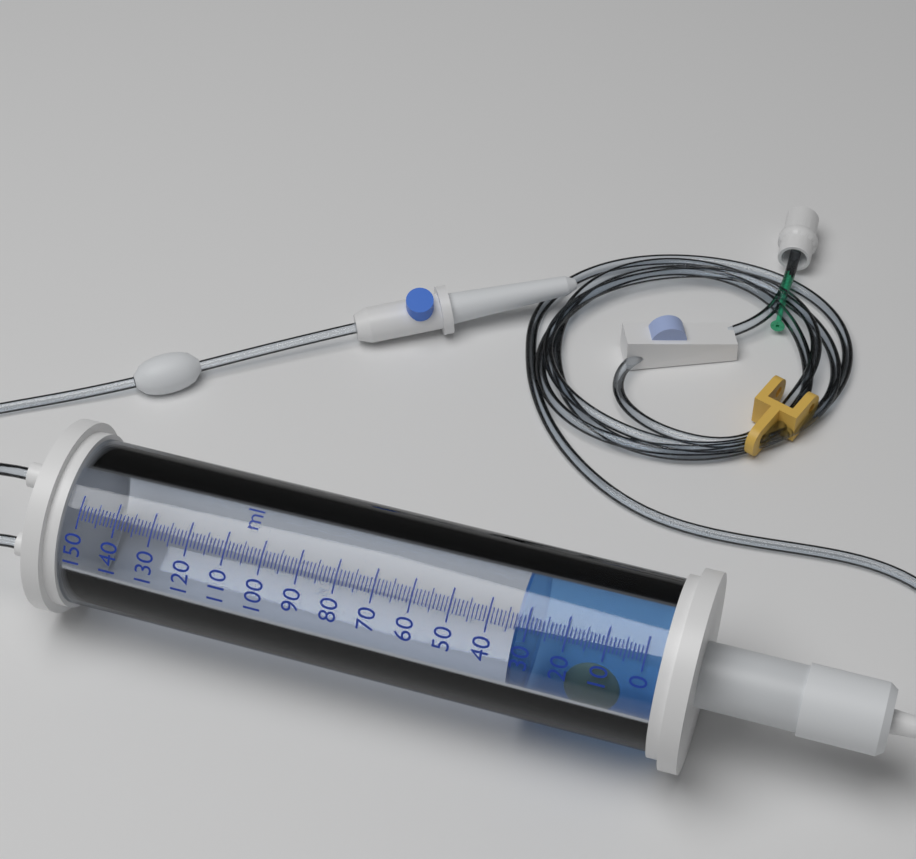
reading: 33 ml
